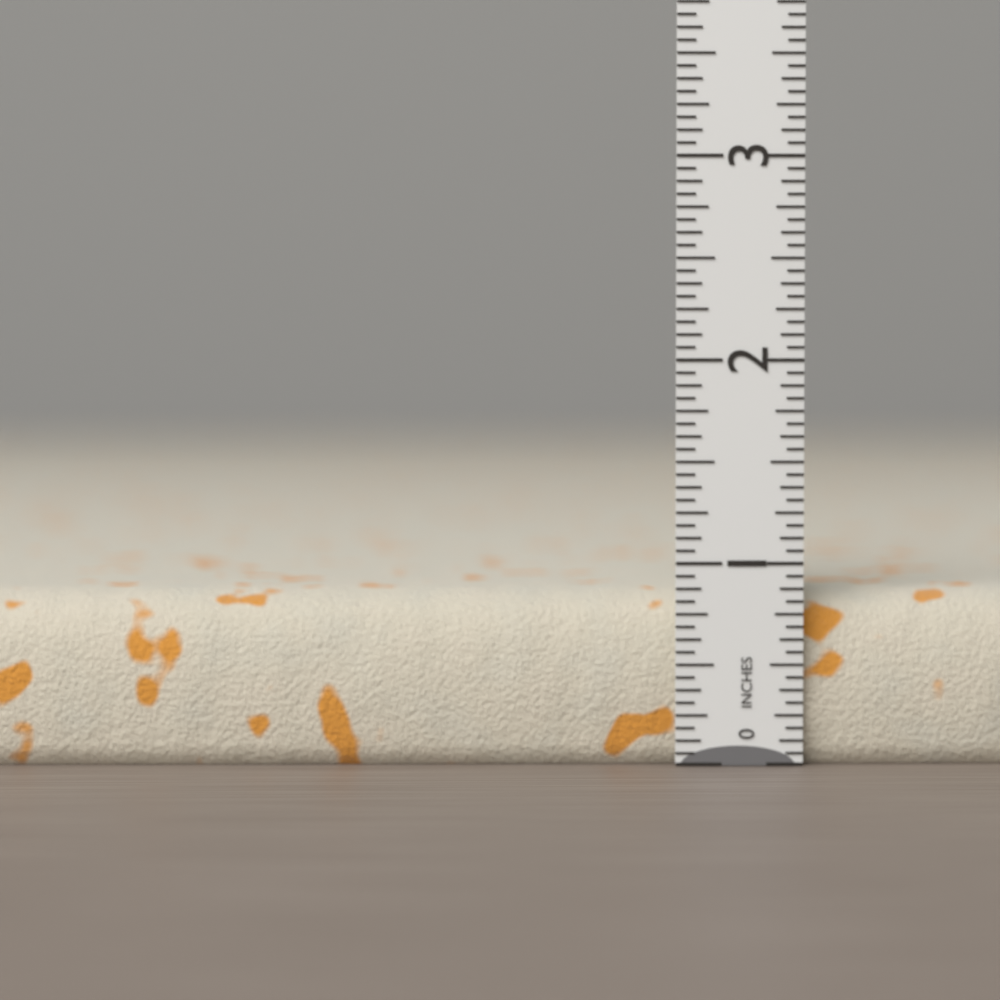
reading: 0.8750 in
